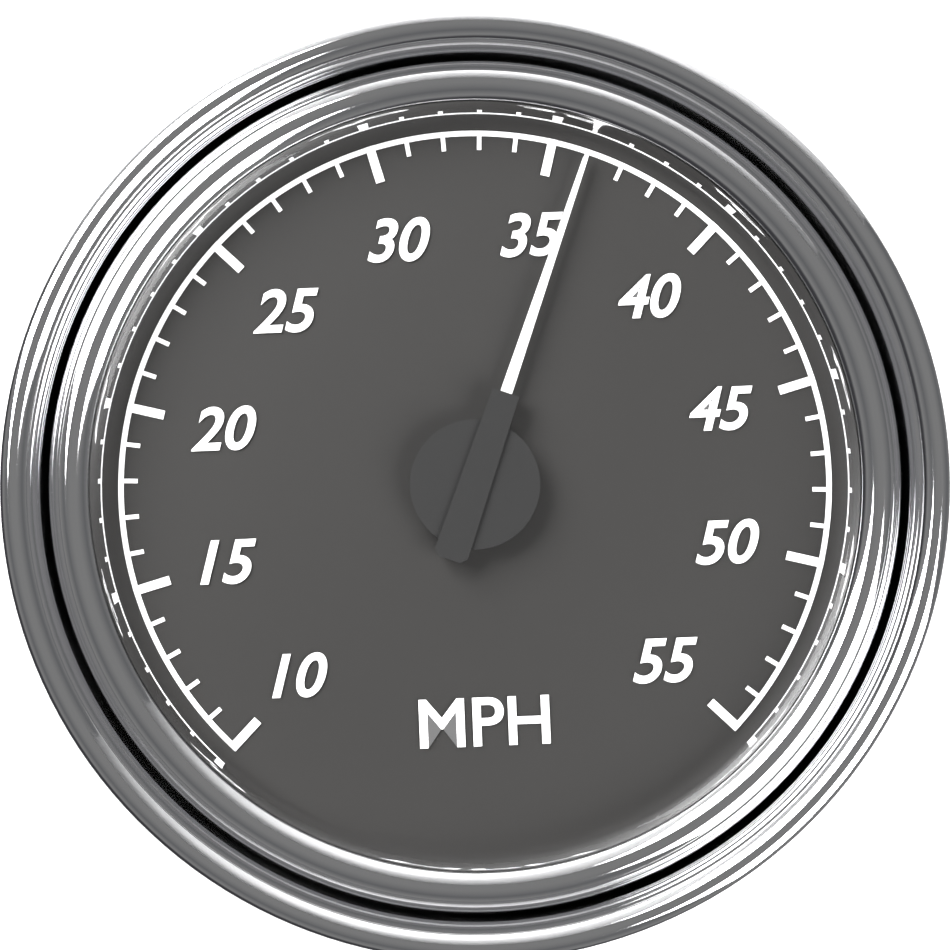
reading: 36 MPH
